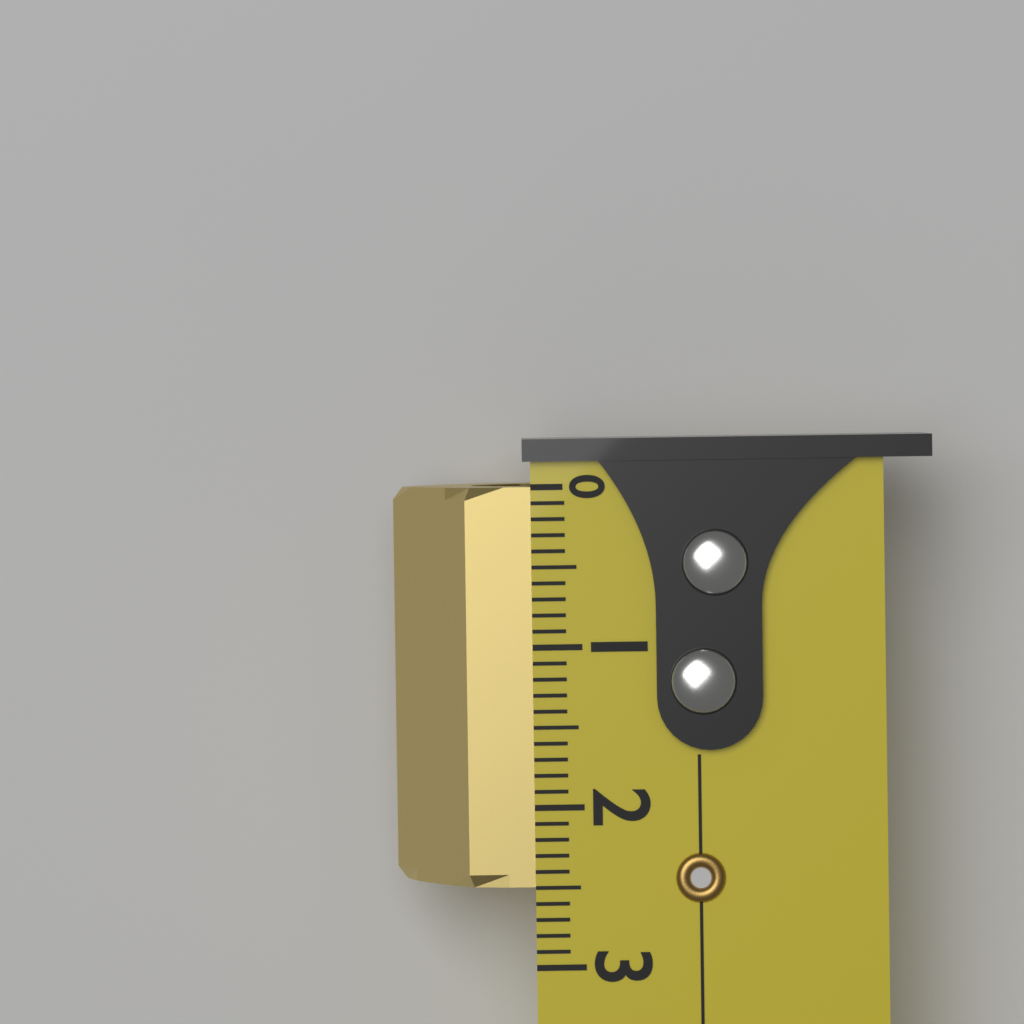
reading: 2.5 (no unit)
